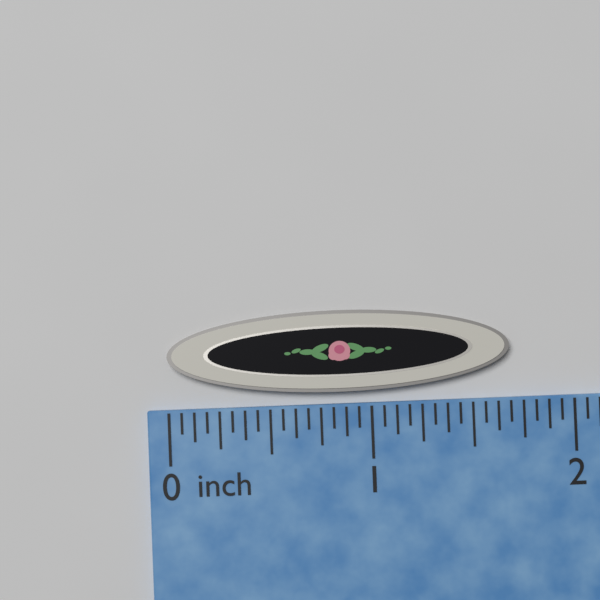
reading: 1.6875 inch
